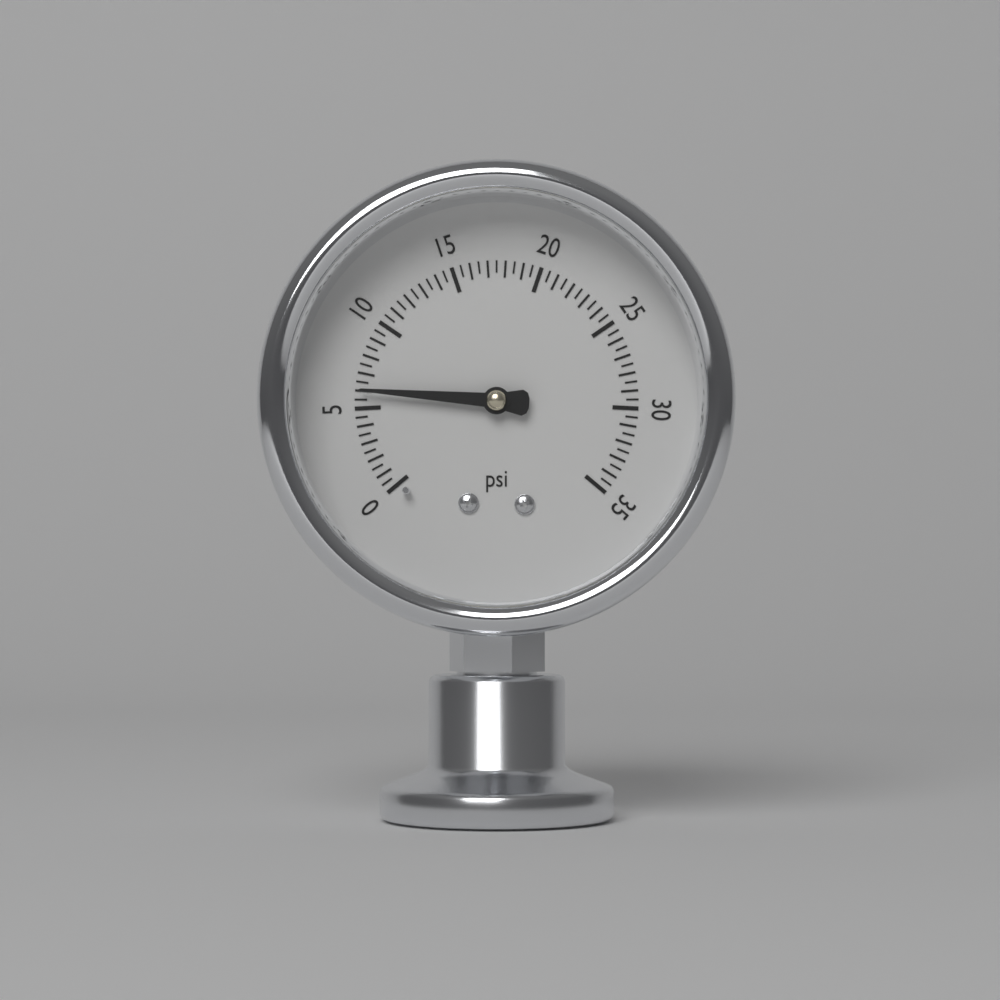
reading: 6.0 psi
